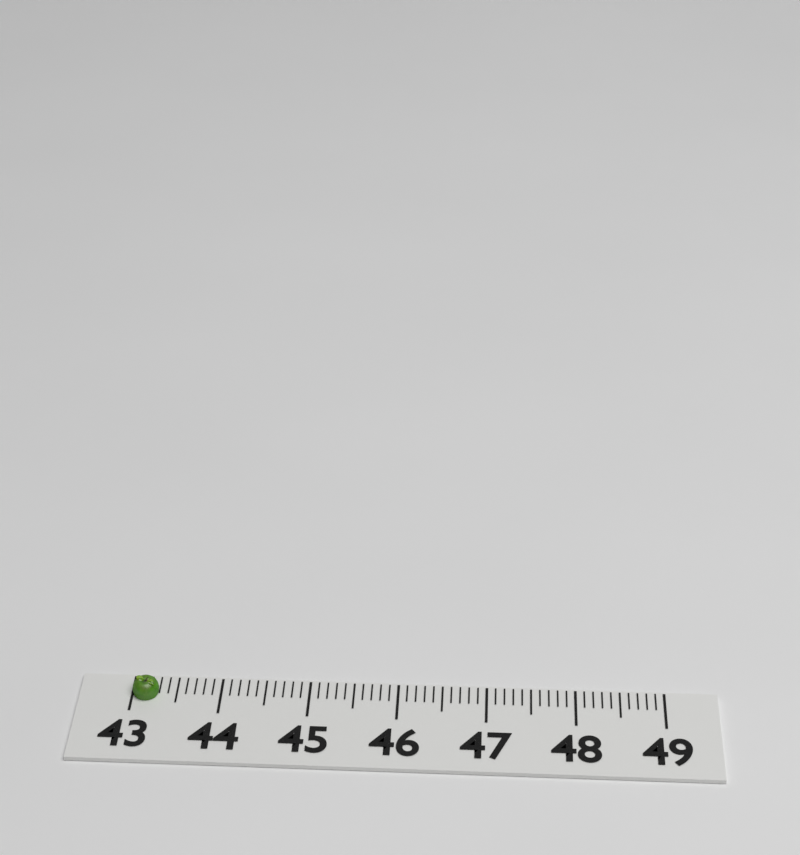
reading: 43.3 (no unit)
